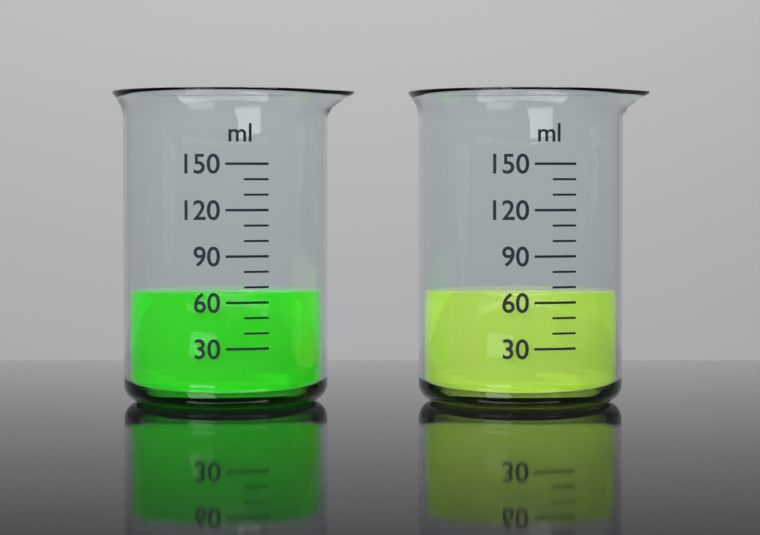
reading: 65 ml
